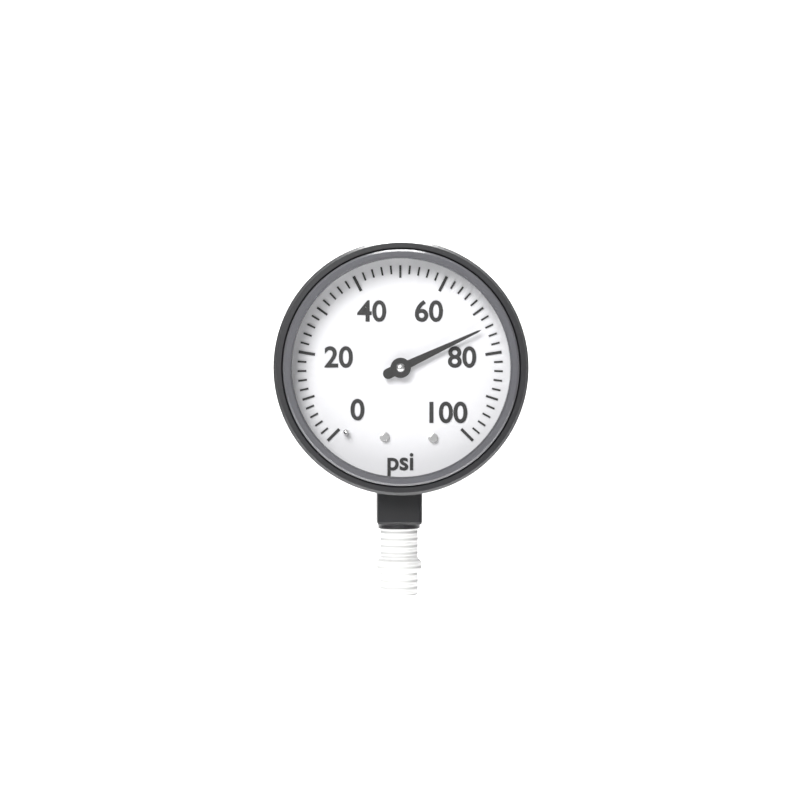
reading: 74 psi
